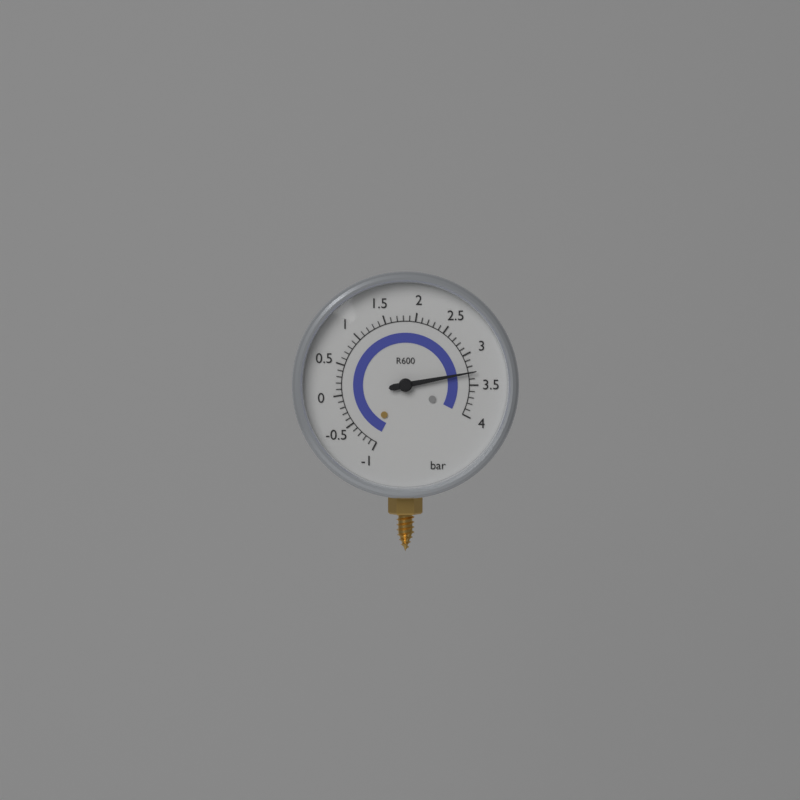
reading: 3.3 bar
